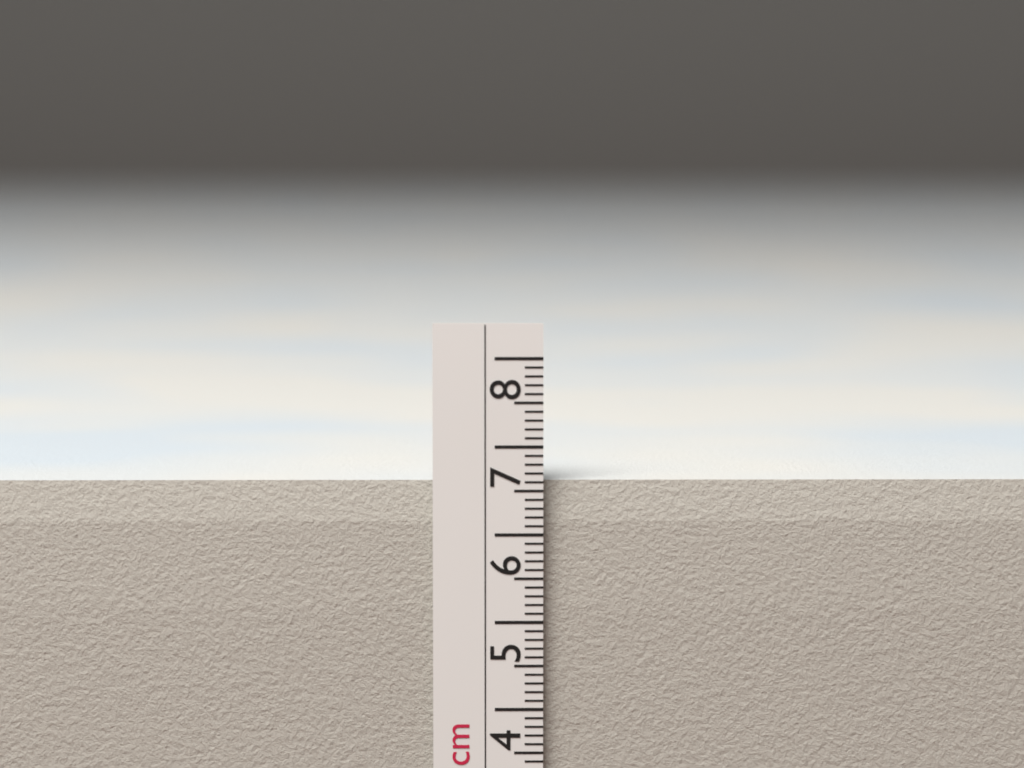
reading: 6.6 cm
